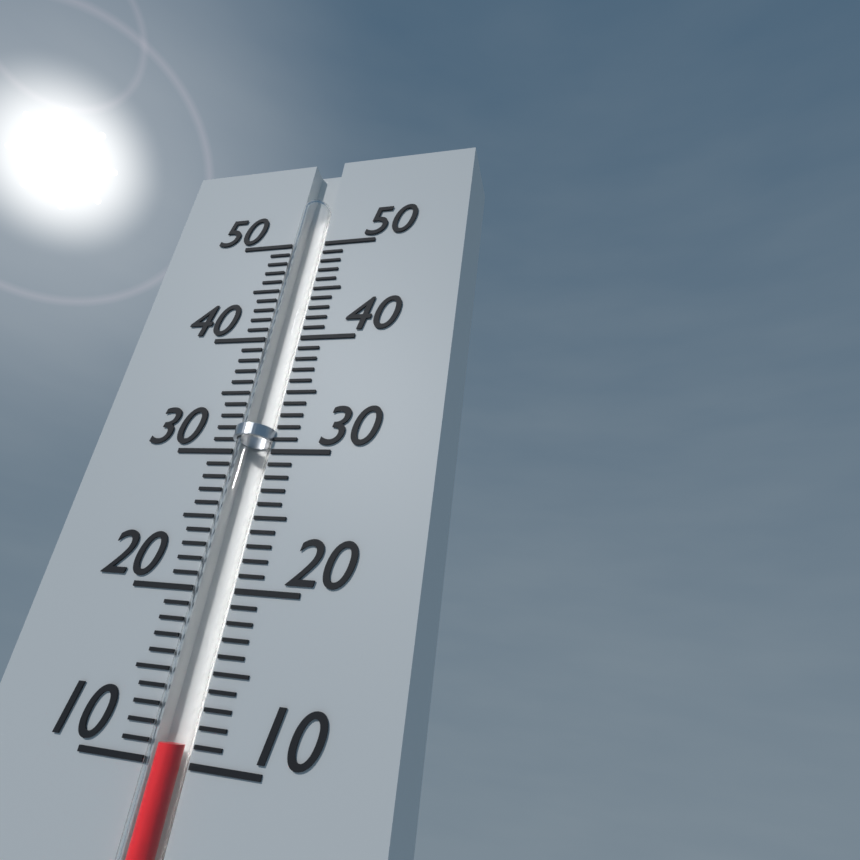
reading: 11 (no unit)
